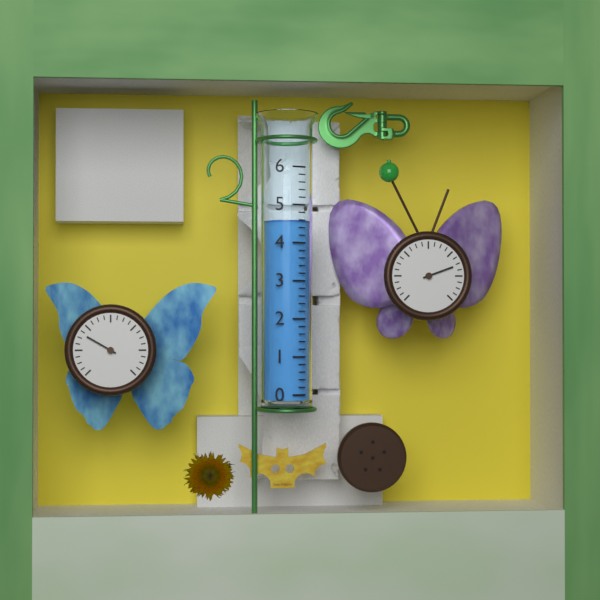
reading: 4.6 (no unit)
